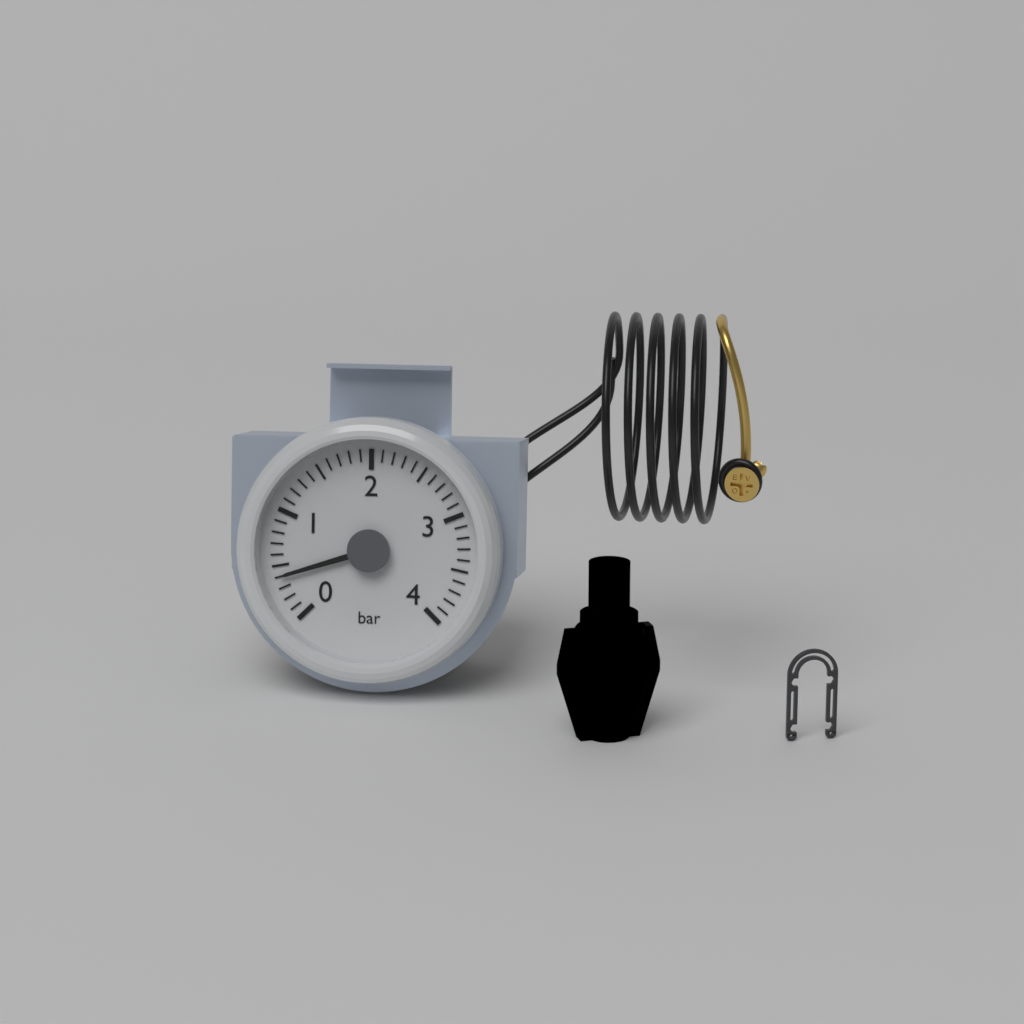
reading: 0.4 bar
